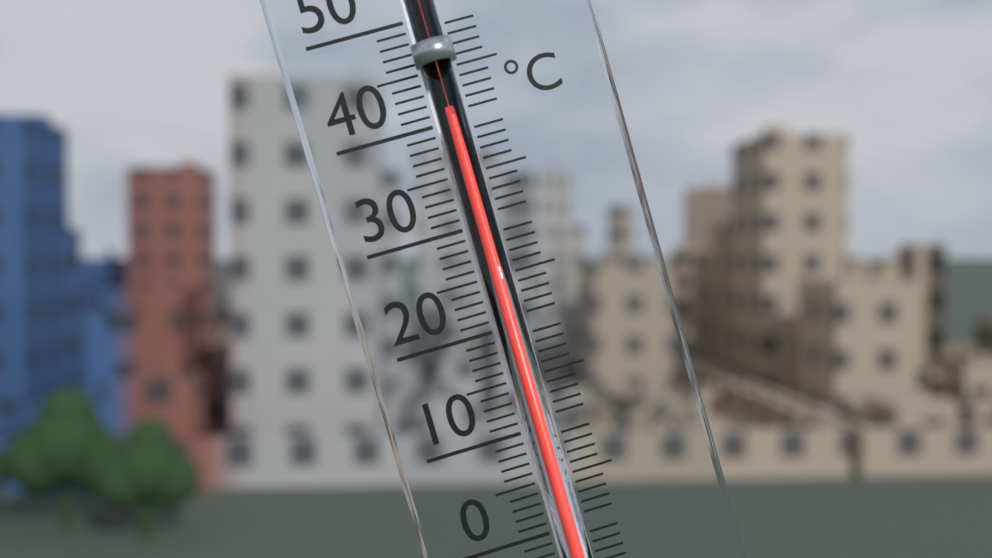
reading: 40 °C
